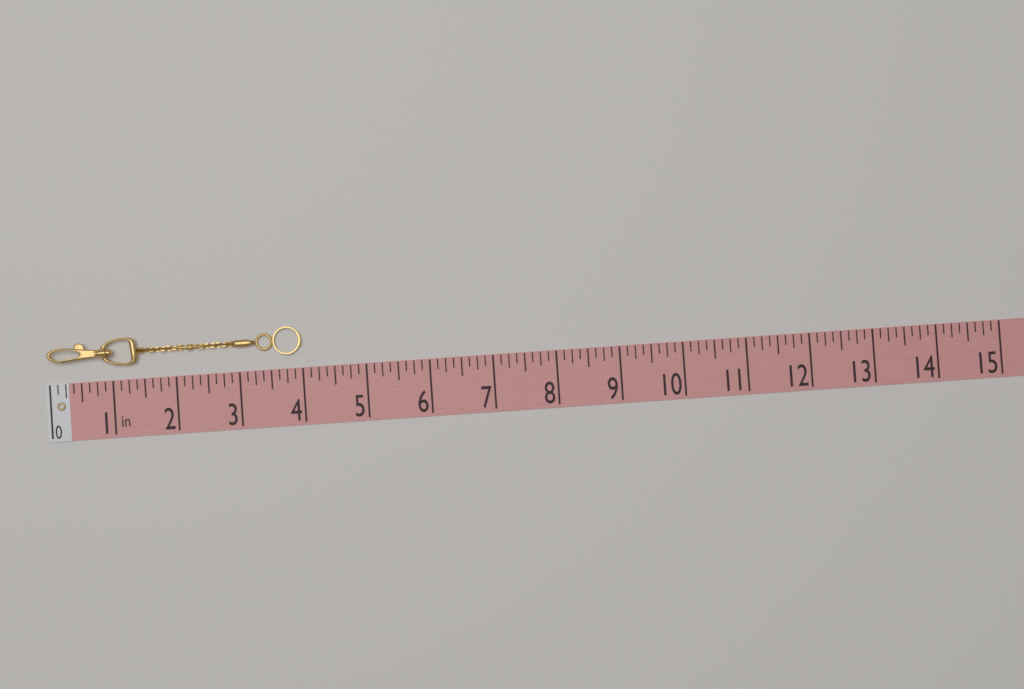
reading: 4.000 in
